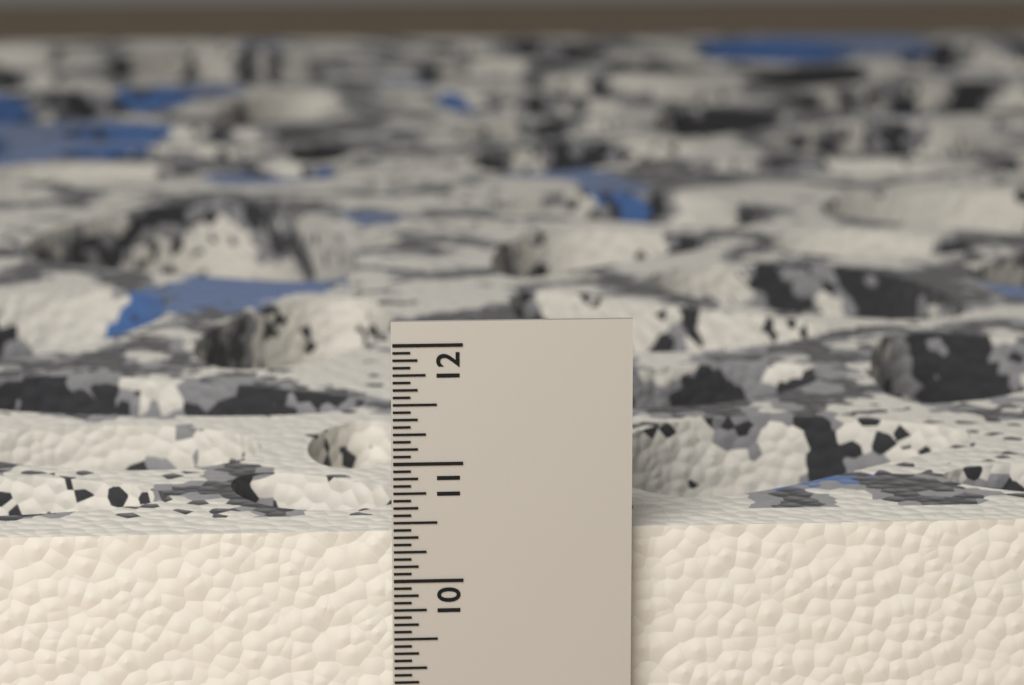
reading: 10.3750 in
